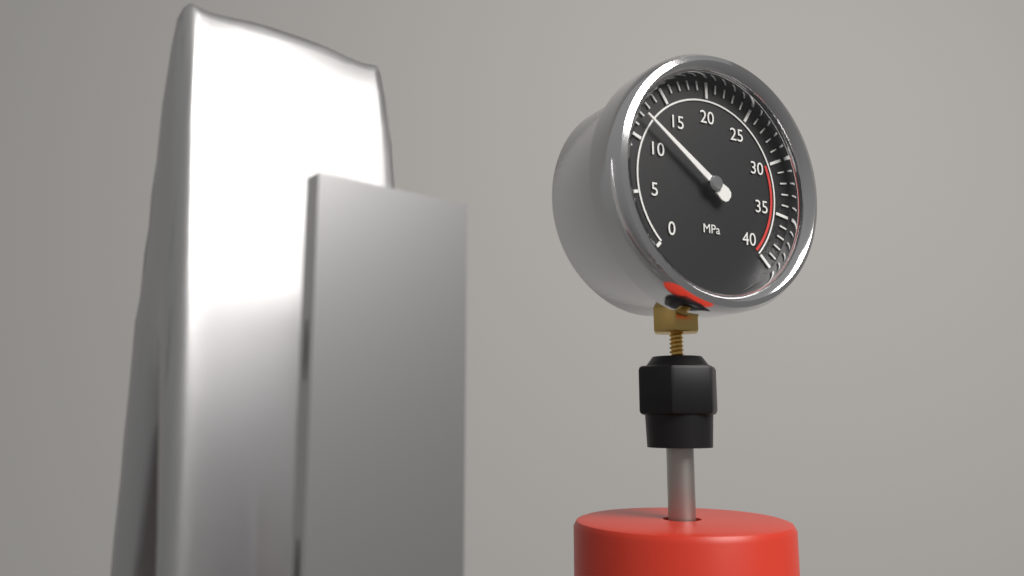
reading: 12 MPa
